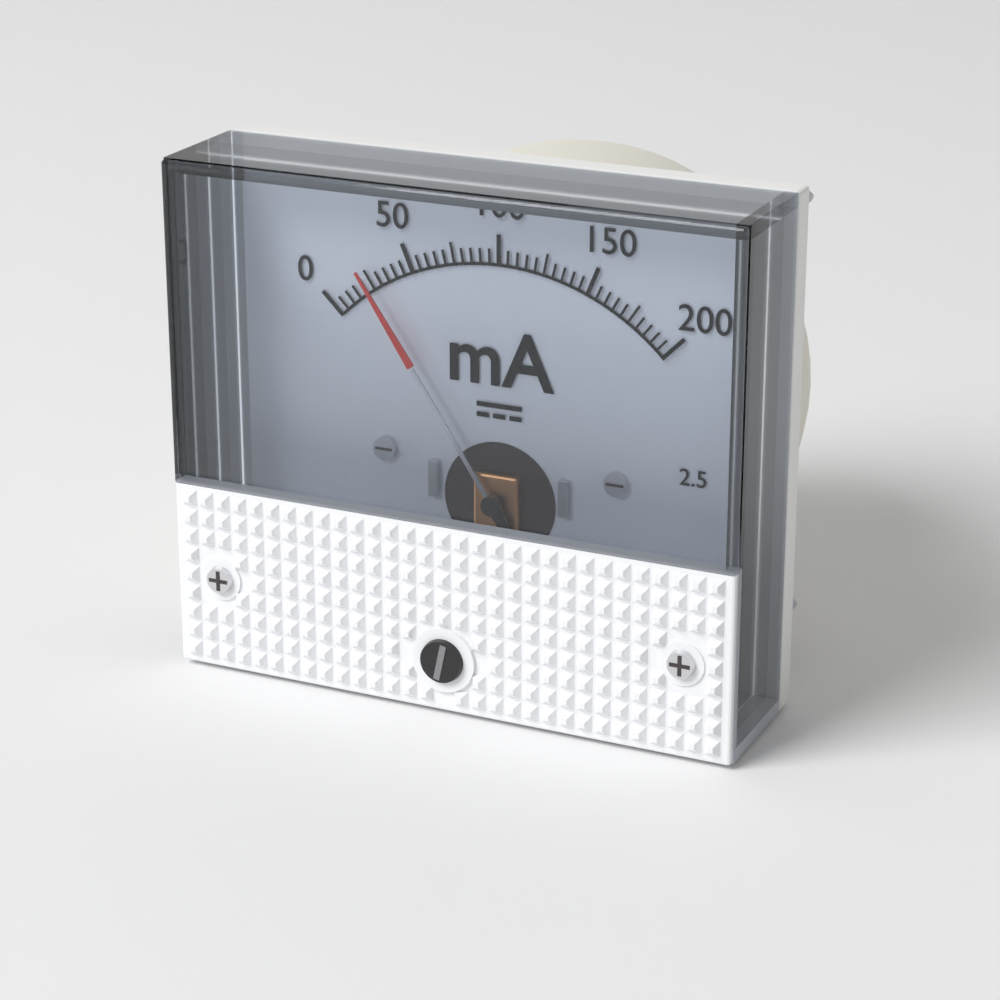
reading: 25 mA
